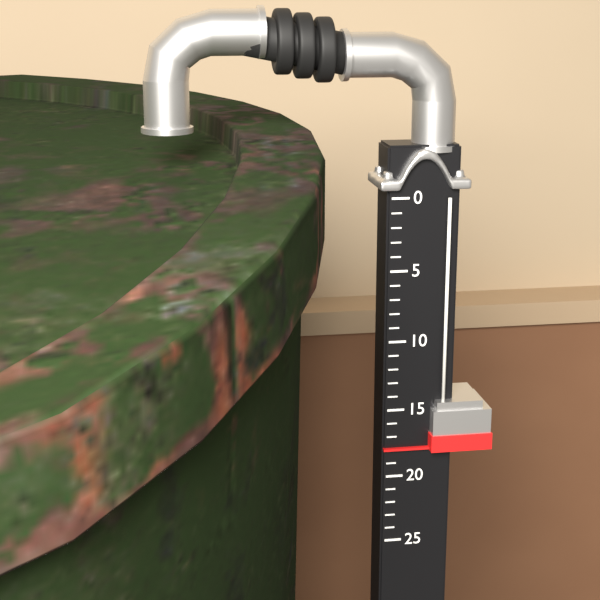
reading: 18 (no unit)
